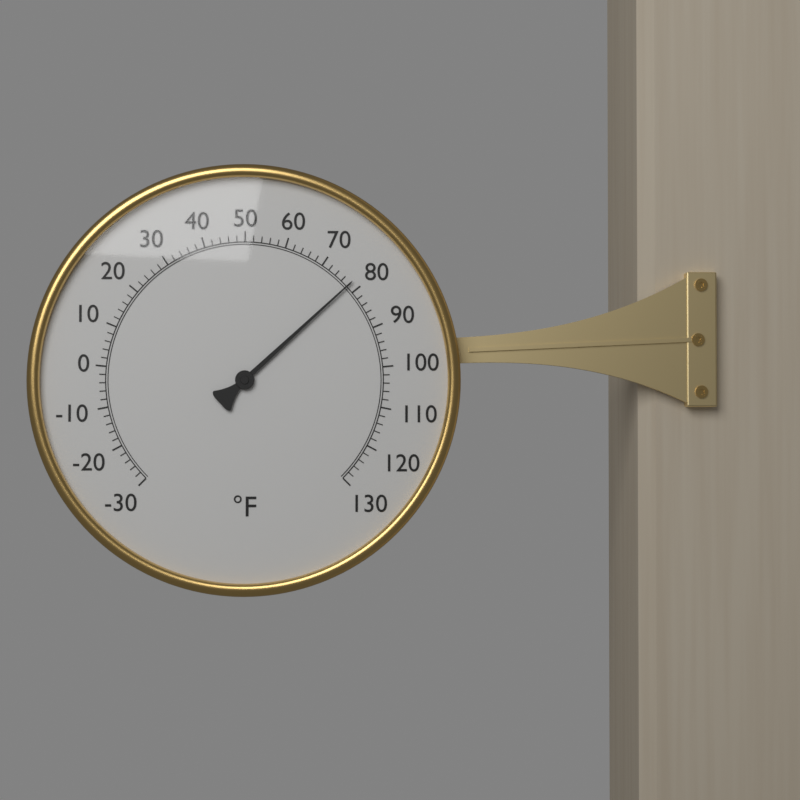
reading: 78 °F
